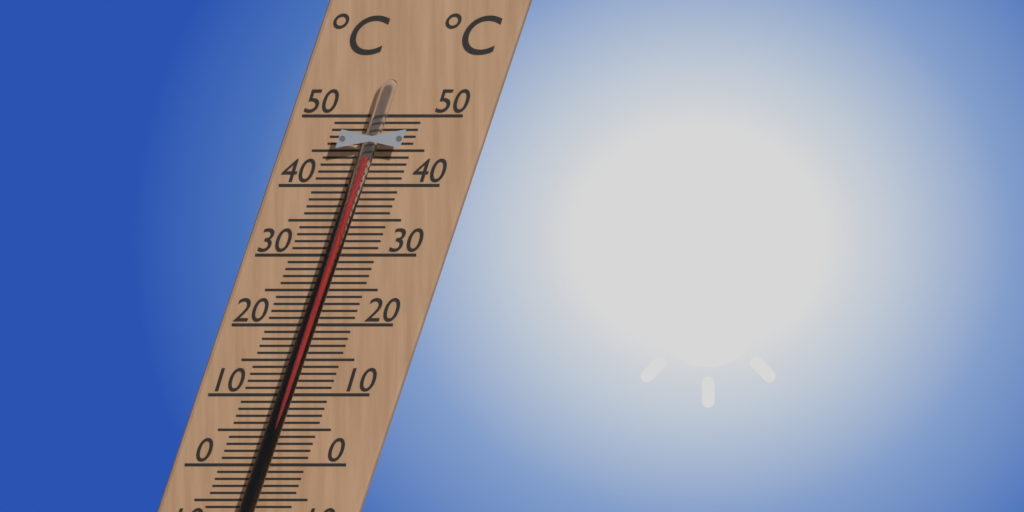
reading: 44 °C
